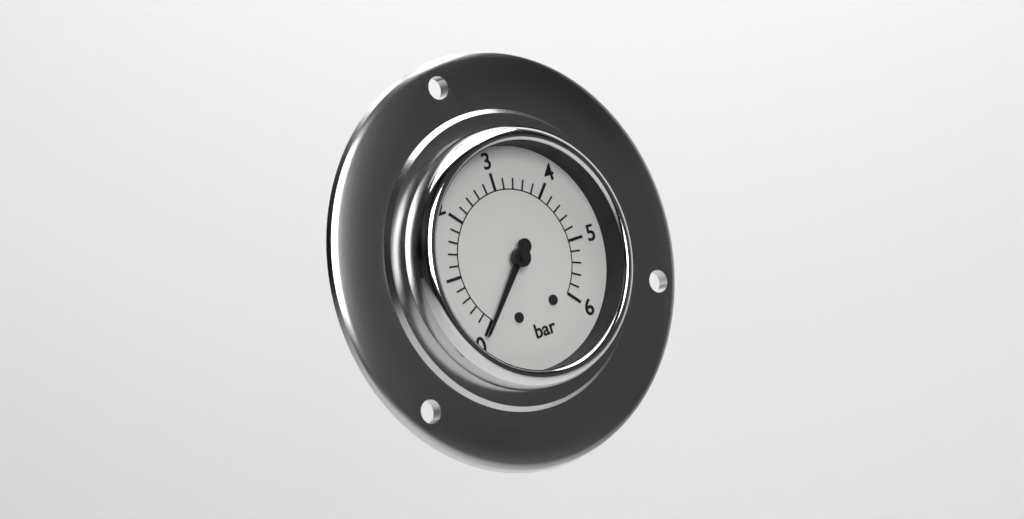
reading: 0.0 bar
